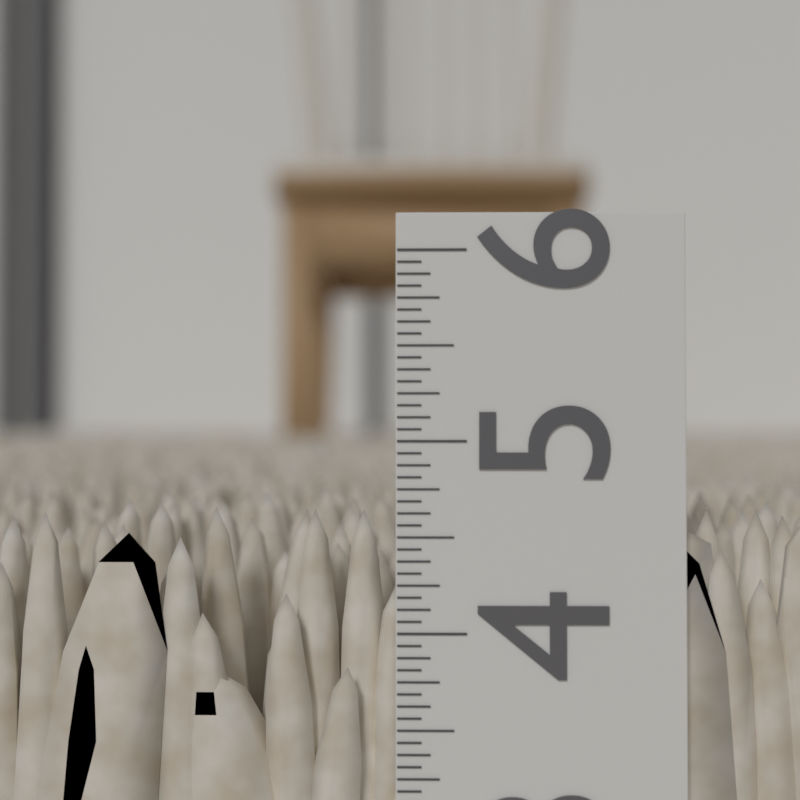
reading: 4.6250 in
